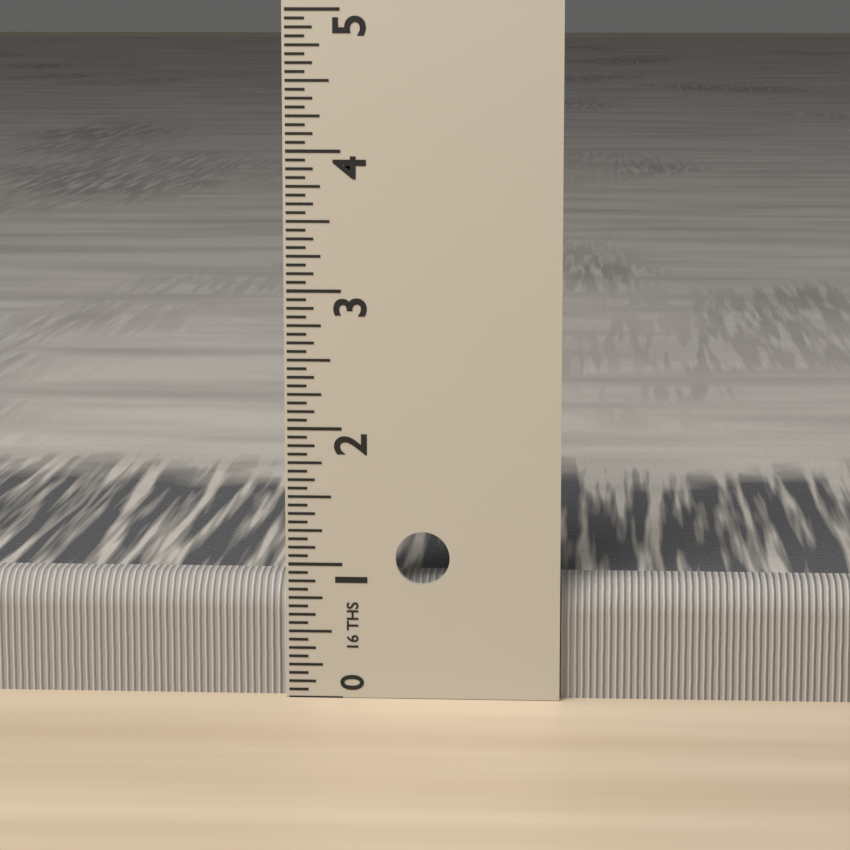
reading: 0.8750 in
